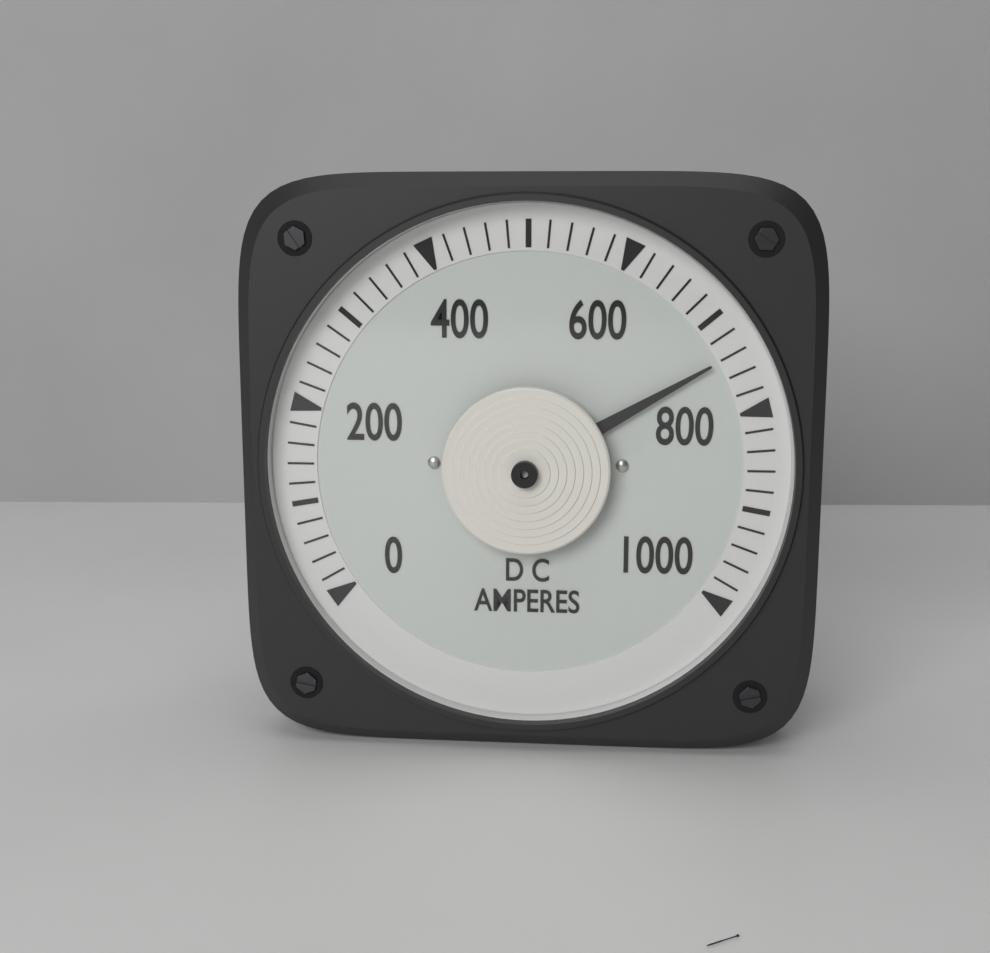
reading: 740 A
